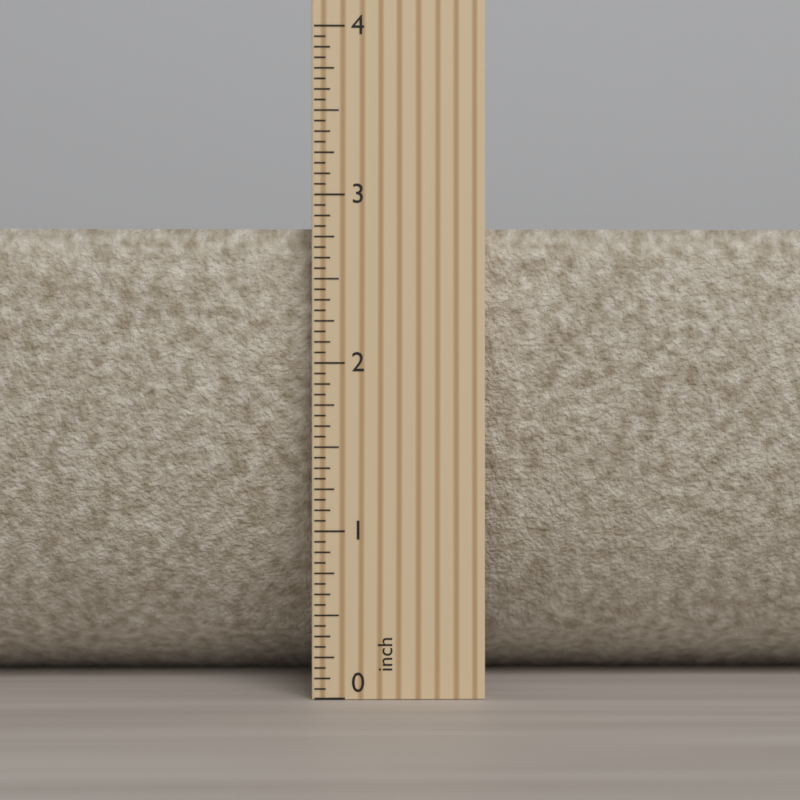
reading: 2.8125 inch
